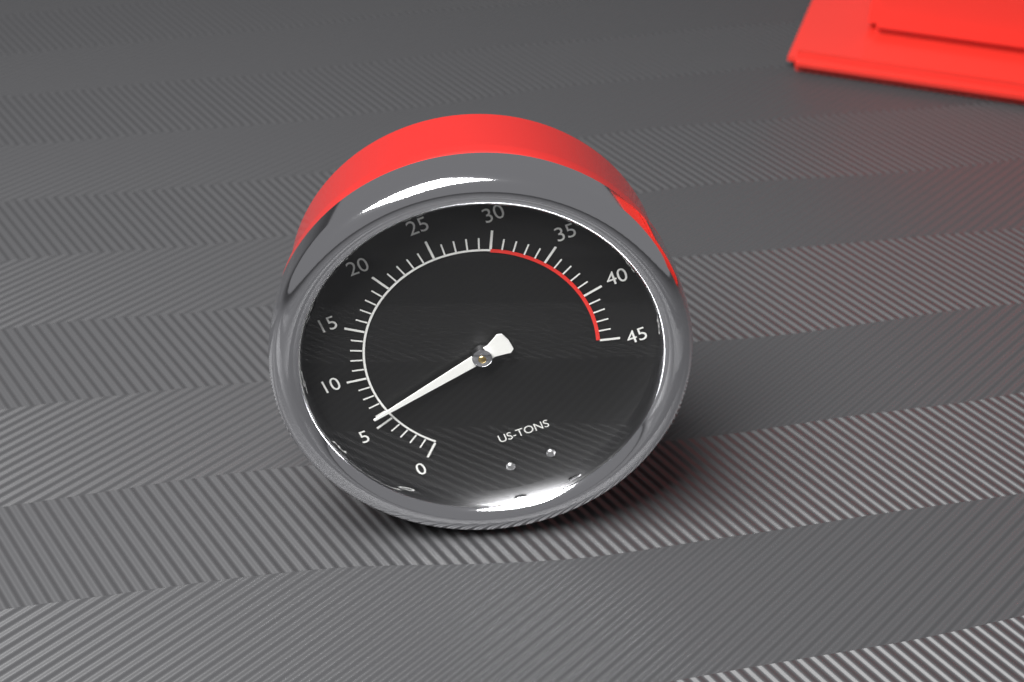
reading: 6 US tons
